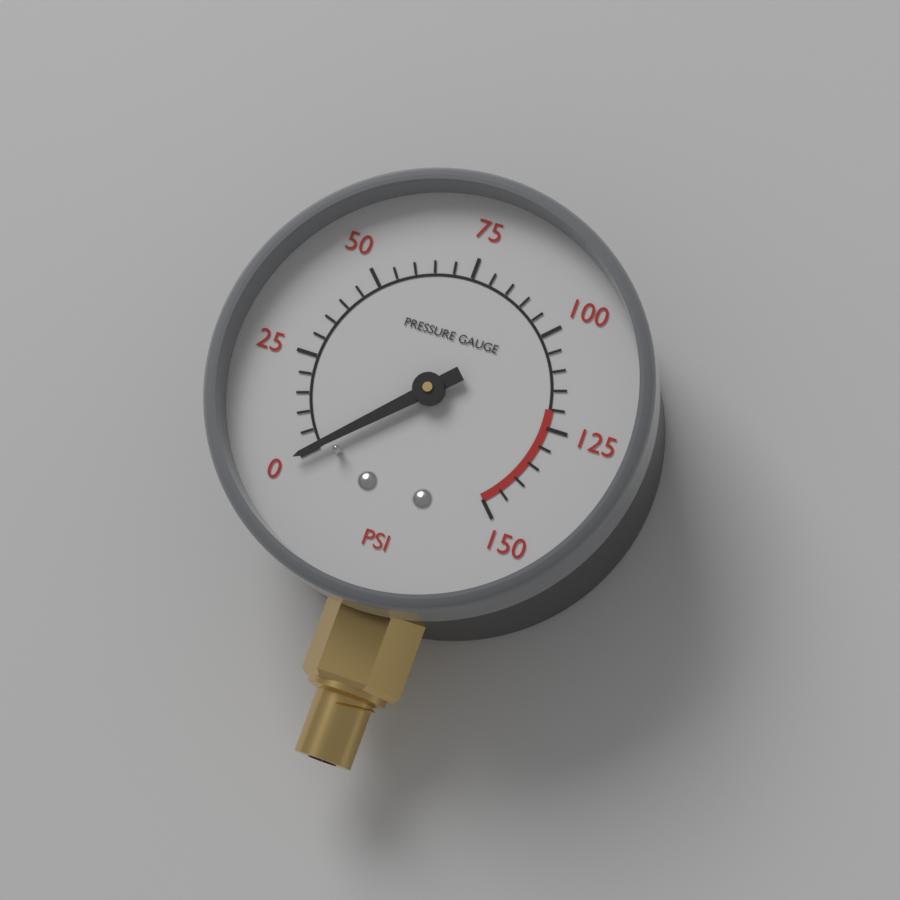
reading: 0 psi
